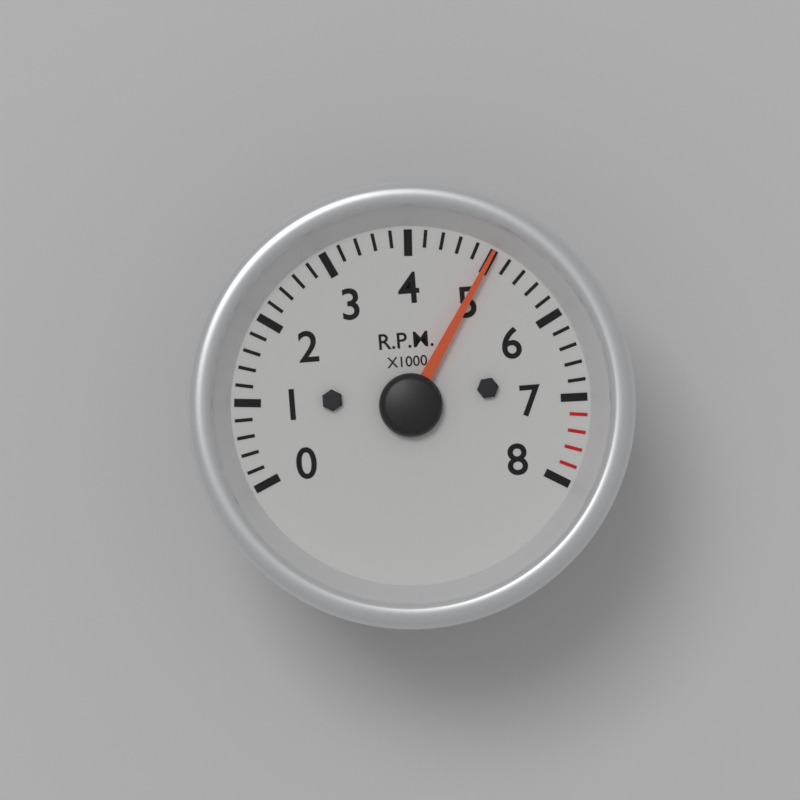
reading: 5000 RPM
